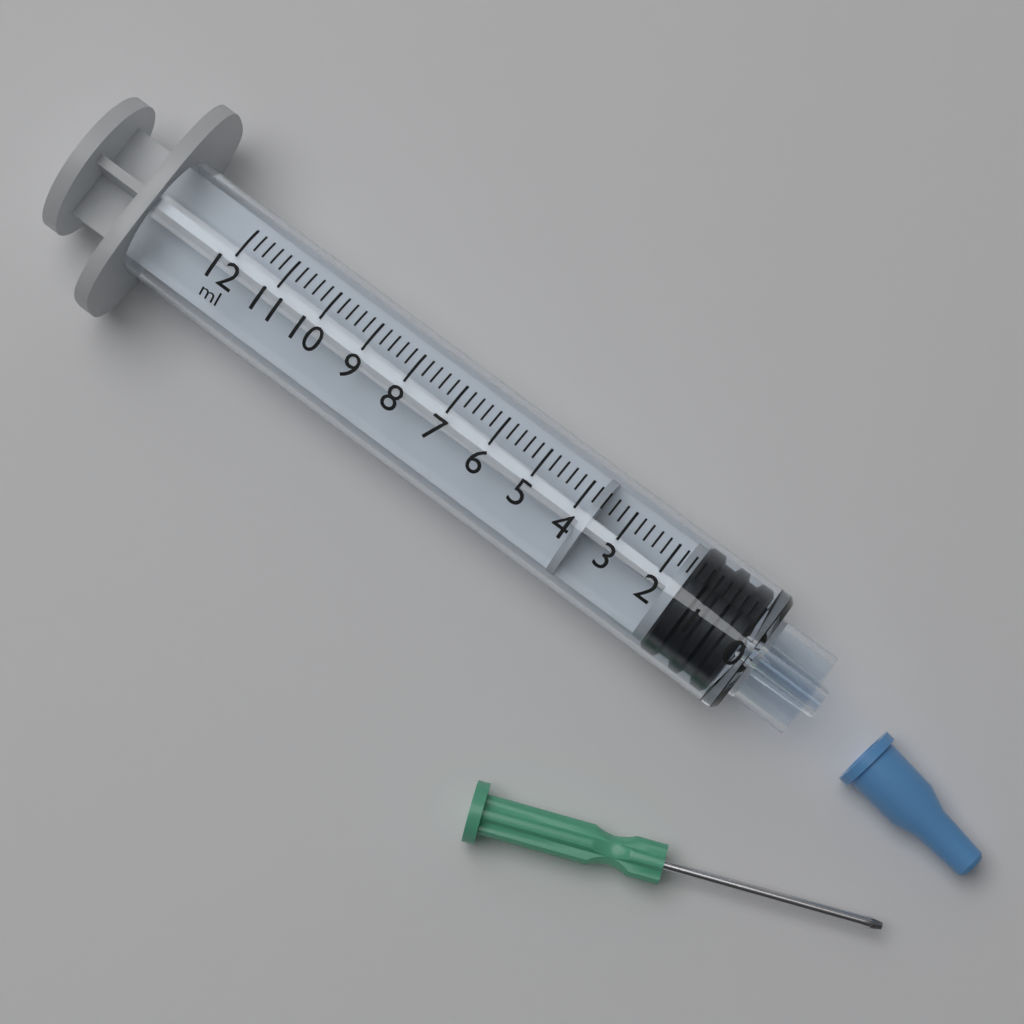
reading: 0.0 ml
